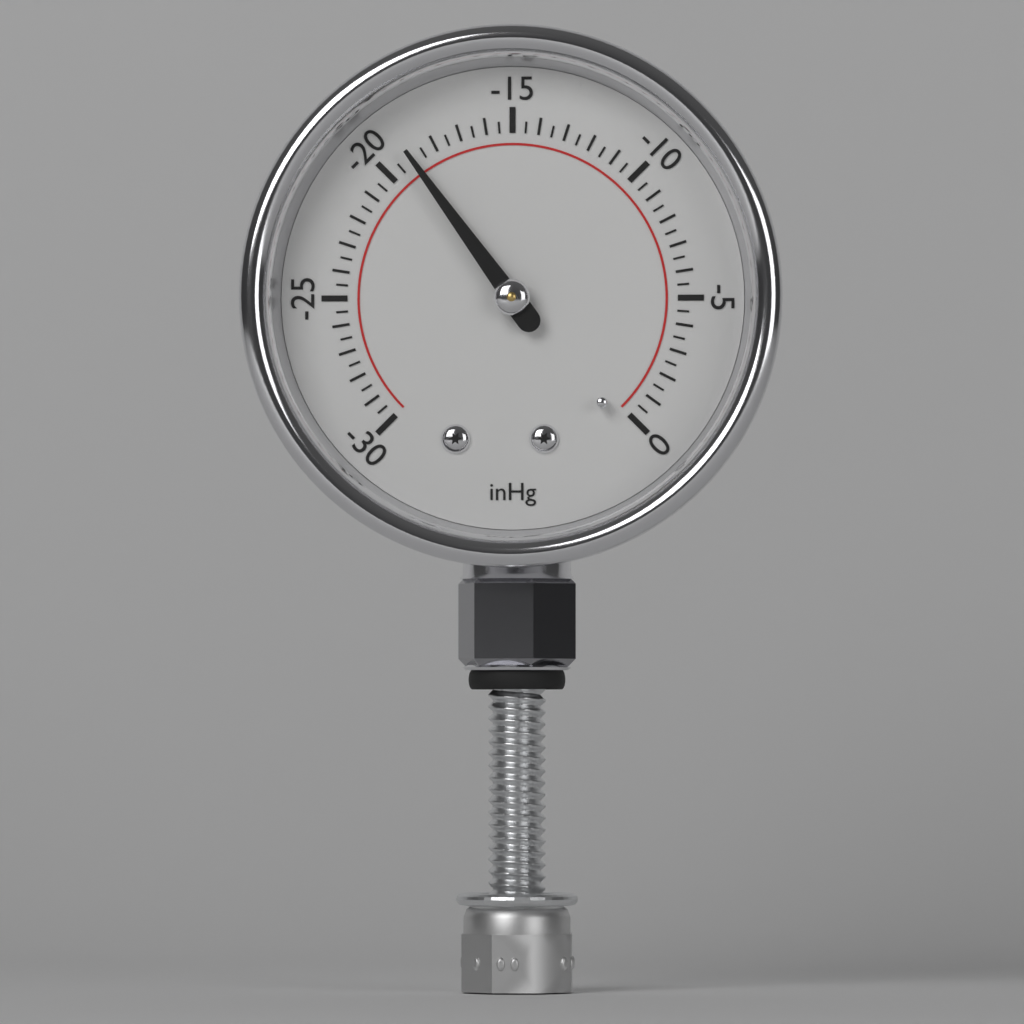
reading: -19.0 inHg
